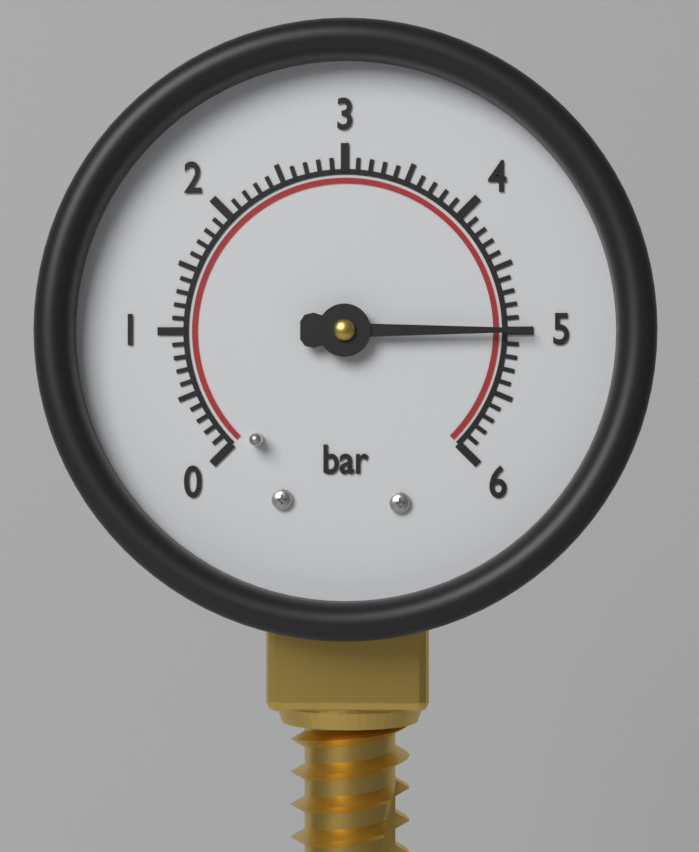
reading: 5.0 bar
